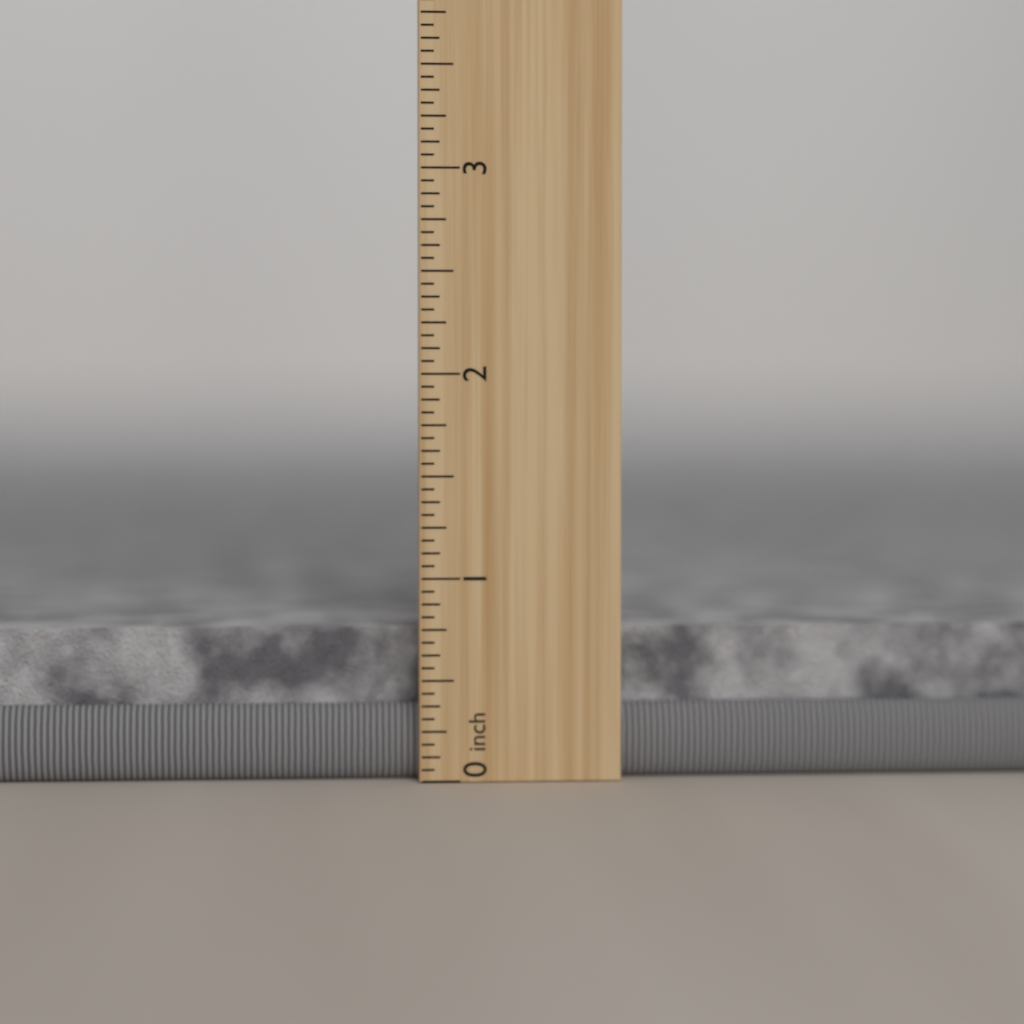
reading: 0.7500 inch
